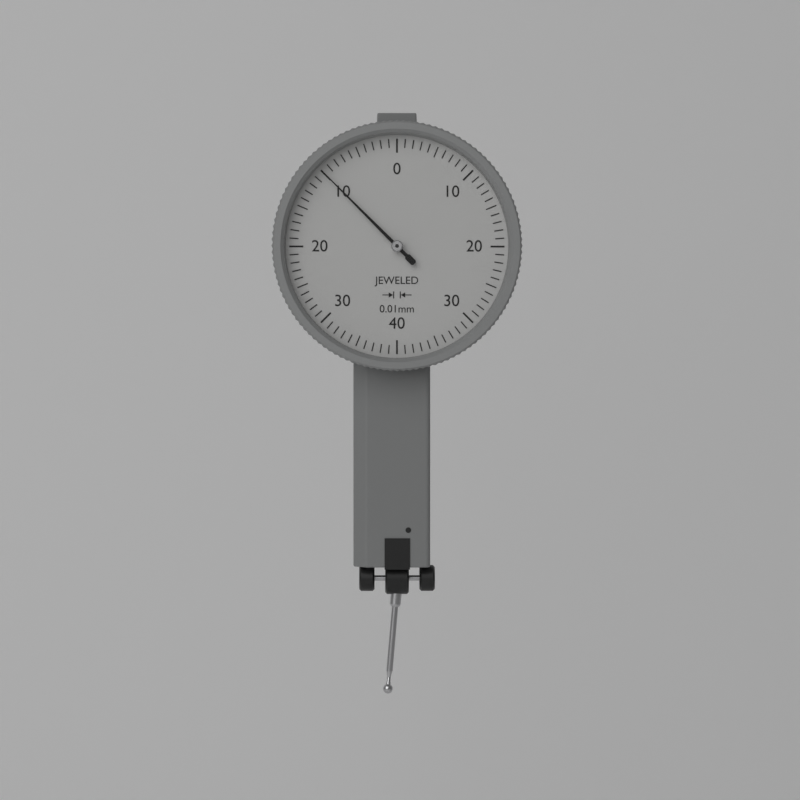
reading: 0.10 mm
